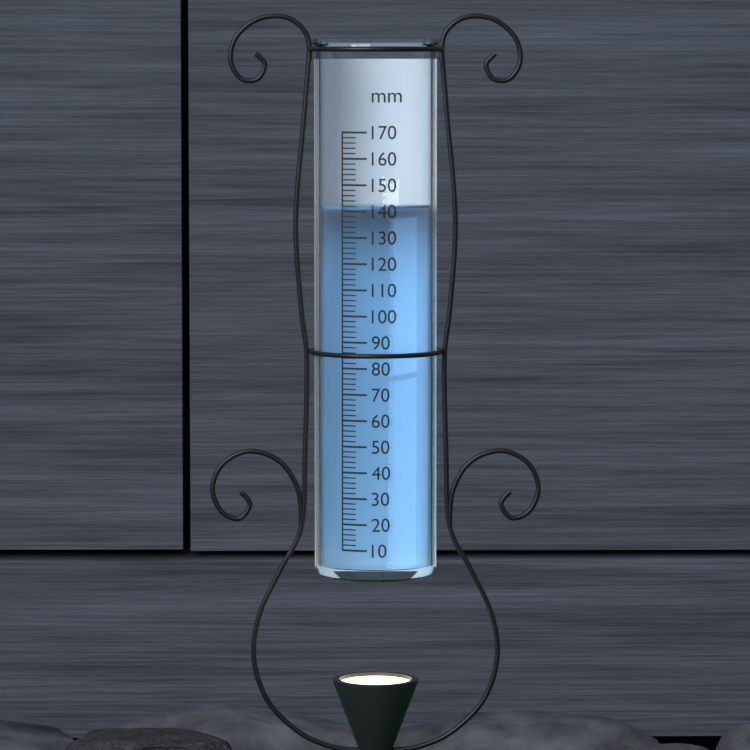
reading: 142 mm
